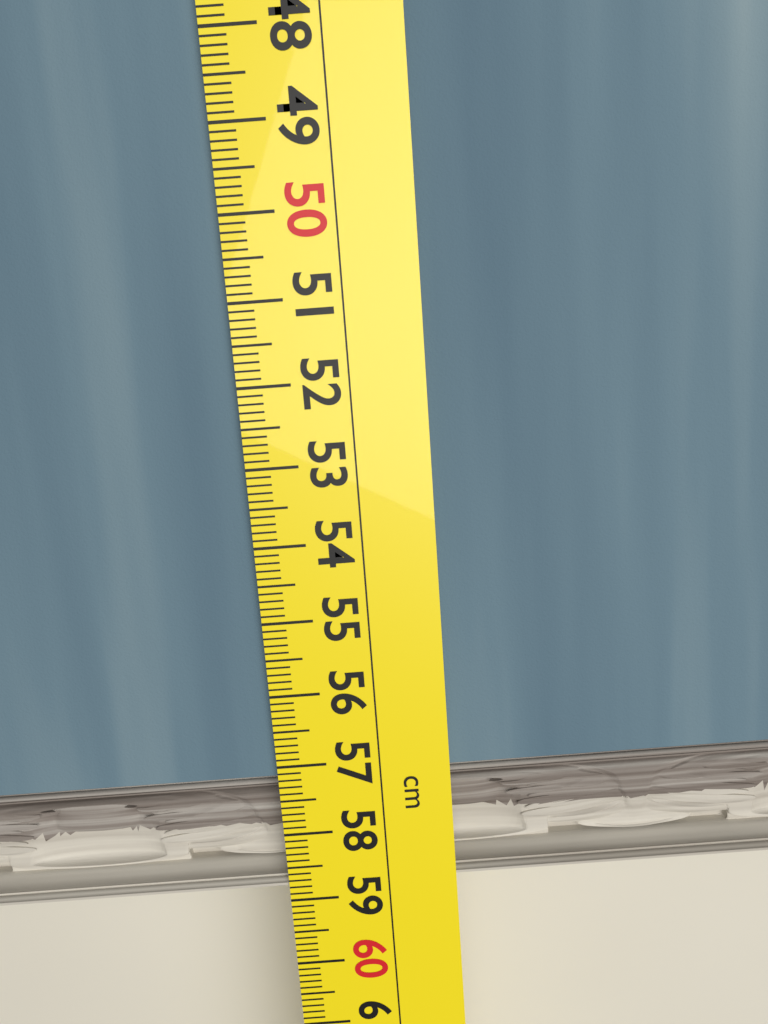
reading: 58.8 cm
